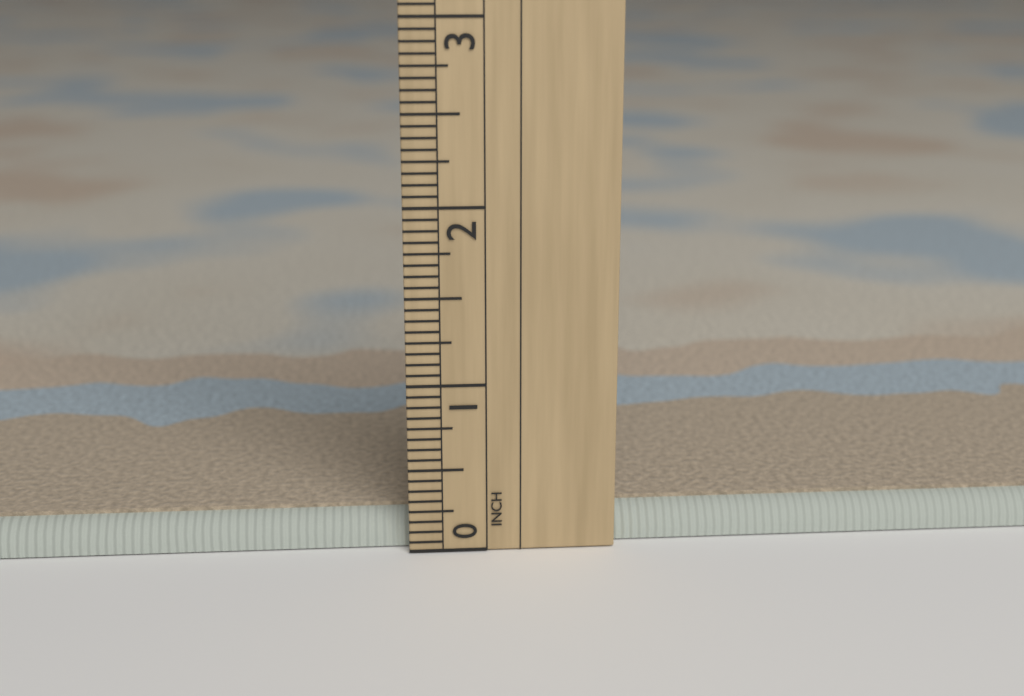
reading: 0.2500 in
